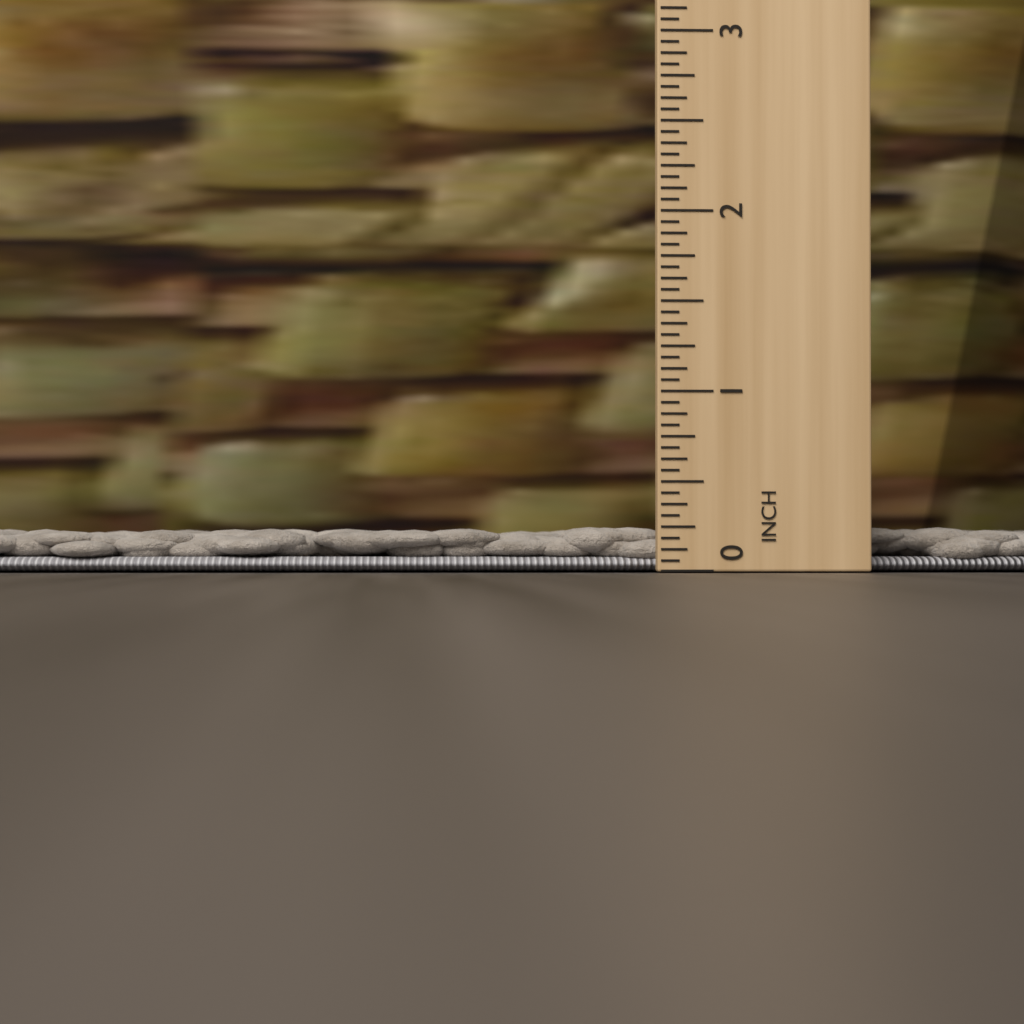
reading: 0.2500 in
